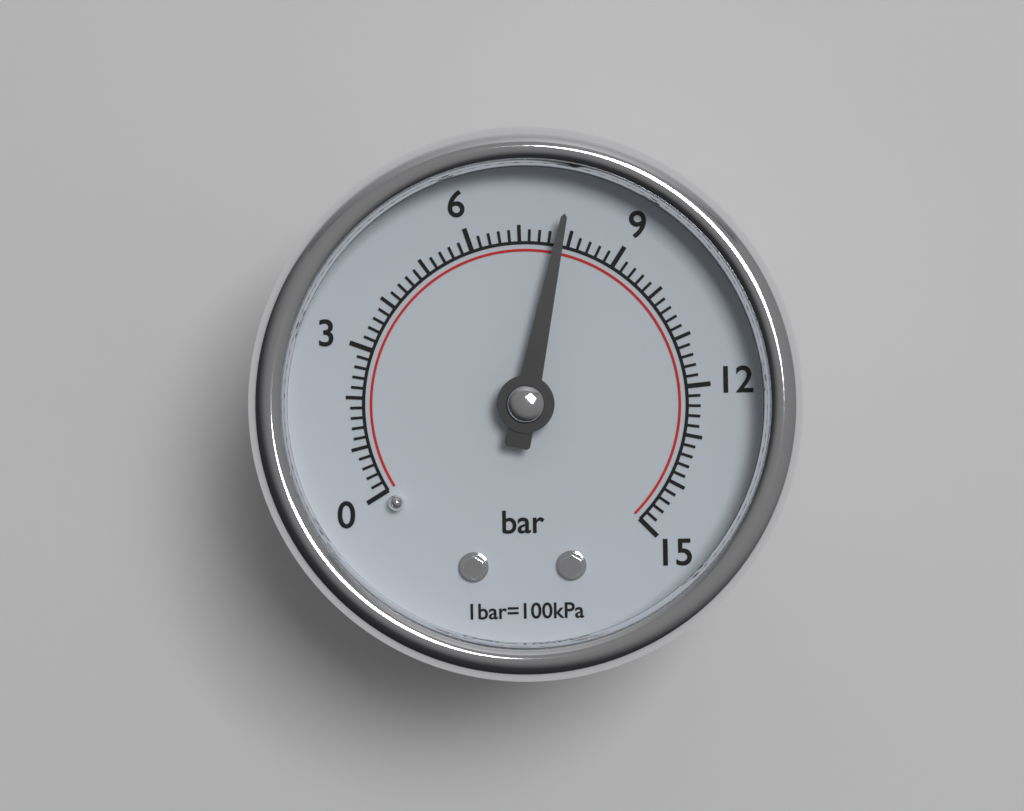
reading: 7.8 bar
